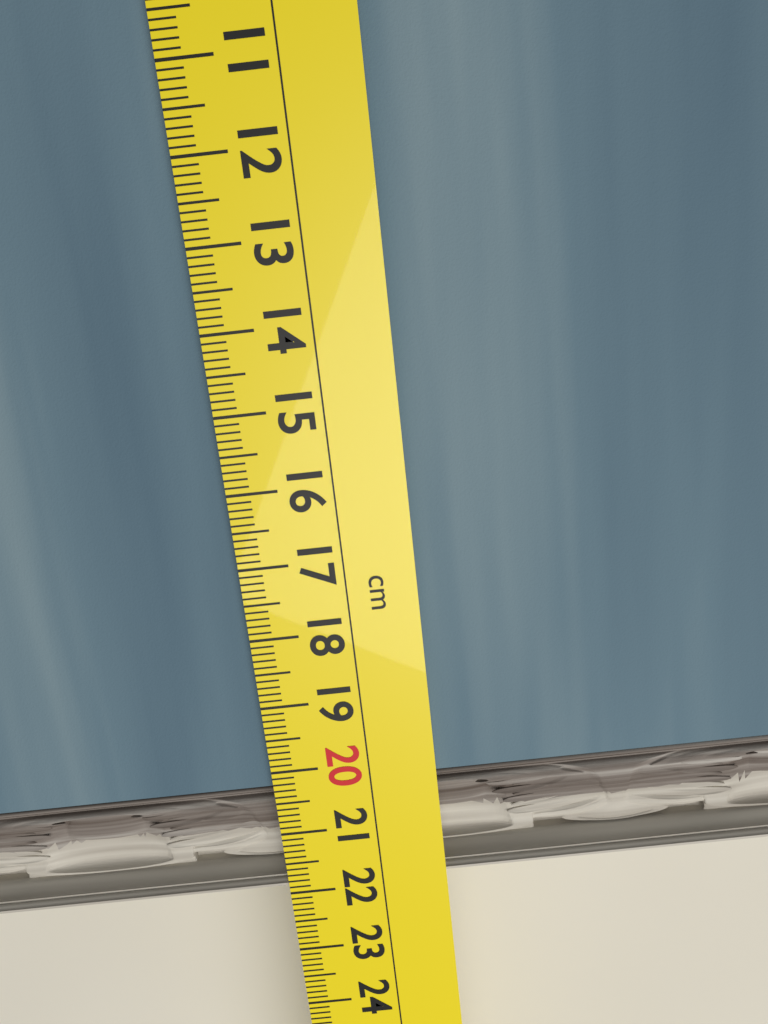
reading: 21.9 cm
